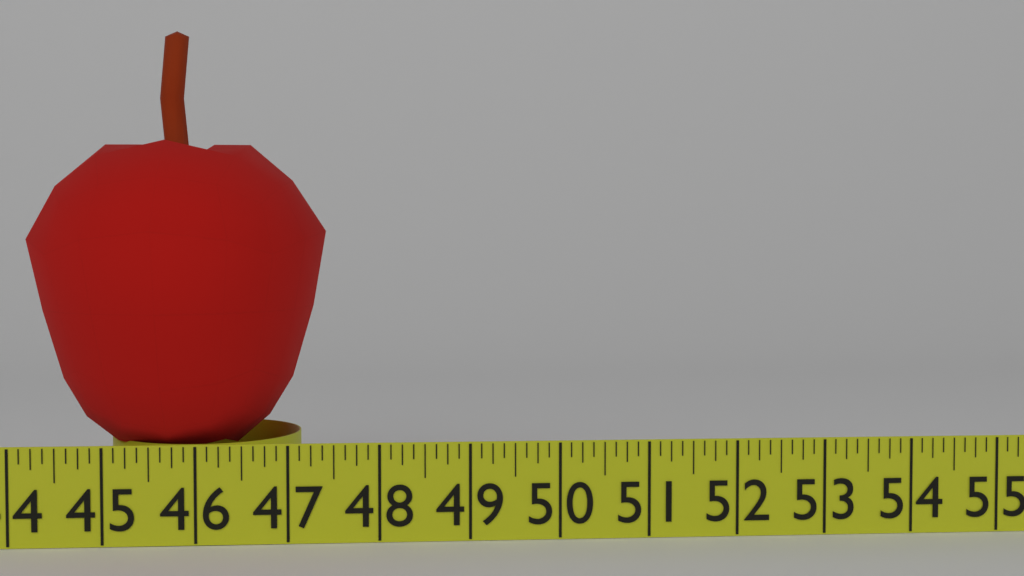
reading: 47.375 in
